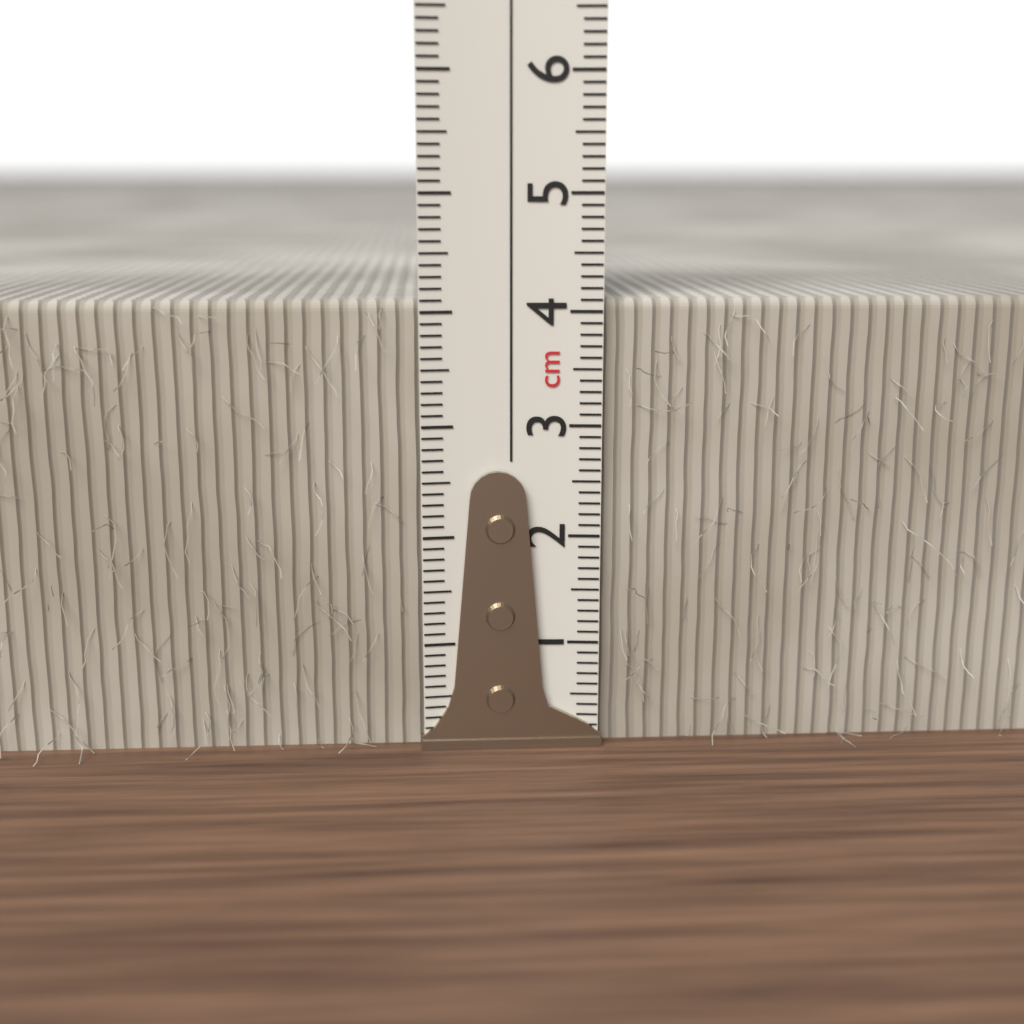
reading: 4.1 cm
